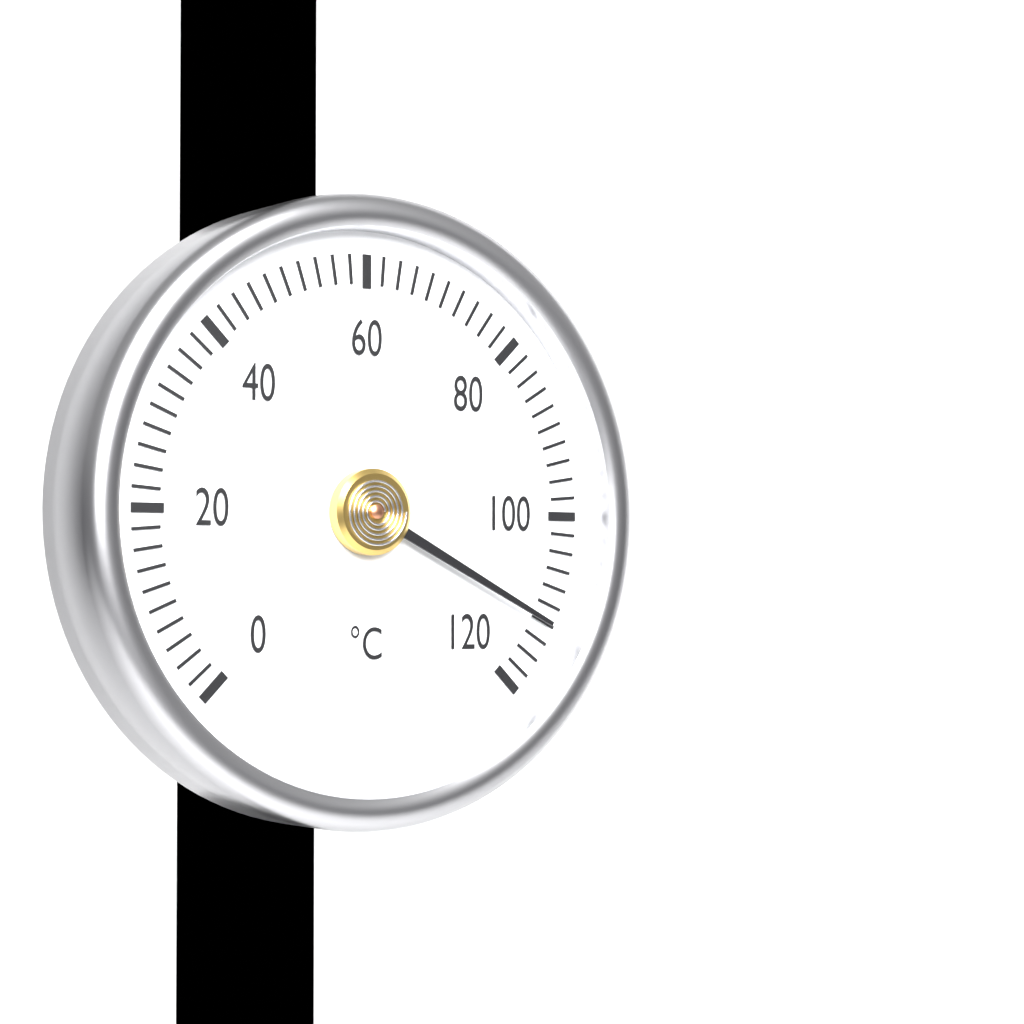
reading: 112 °C
